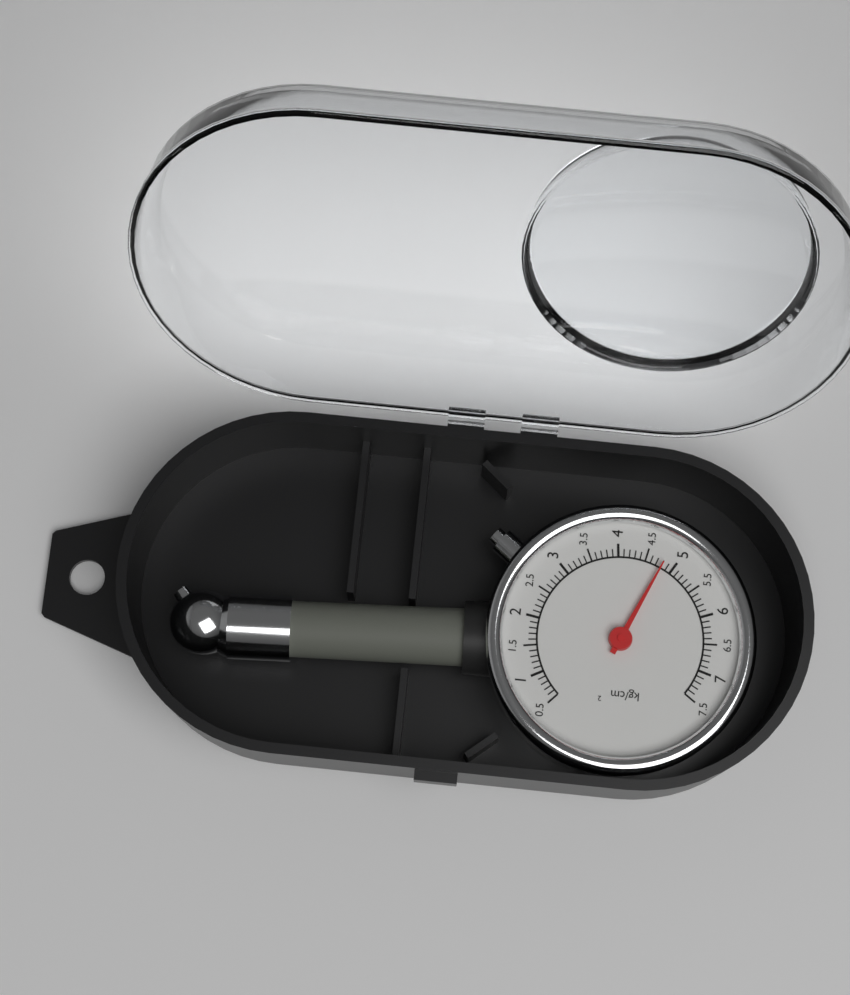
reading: 4.8 kg/cm²
